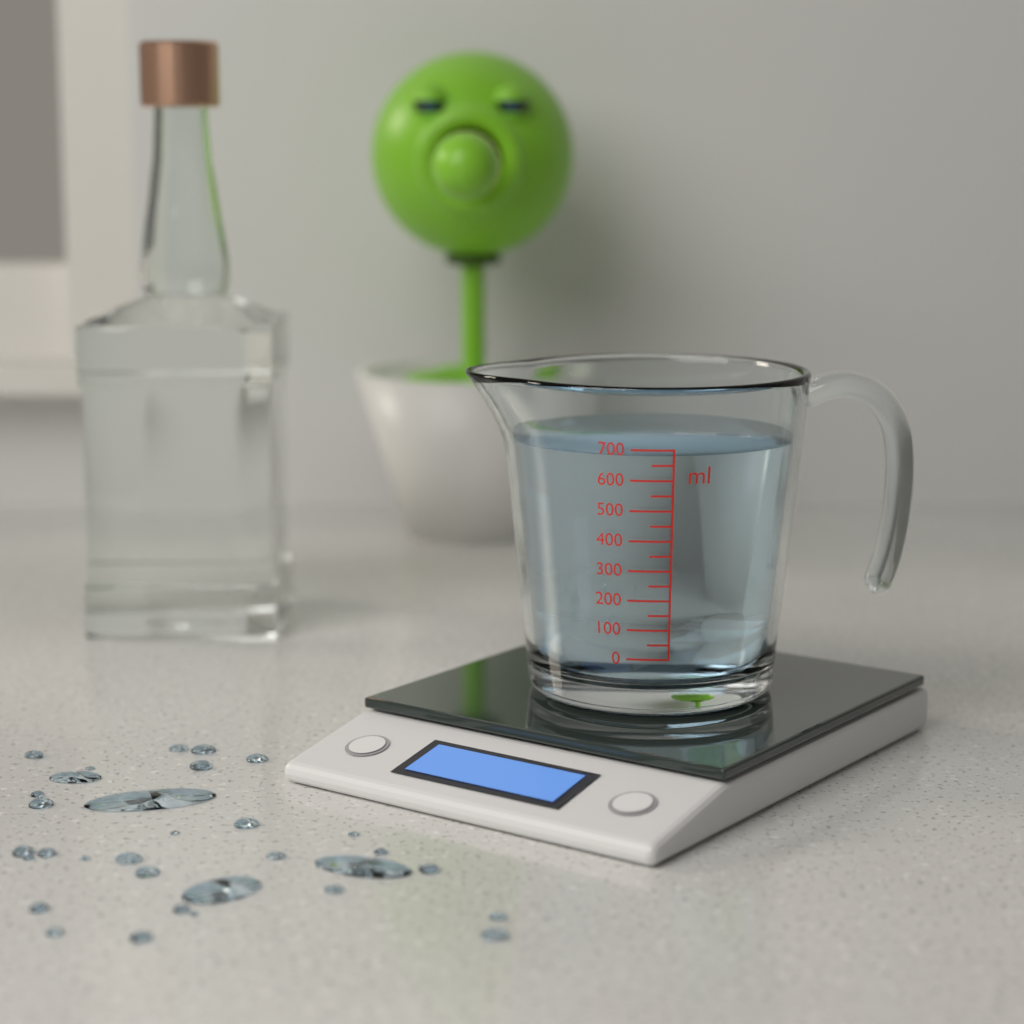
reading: 690 ml
